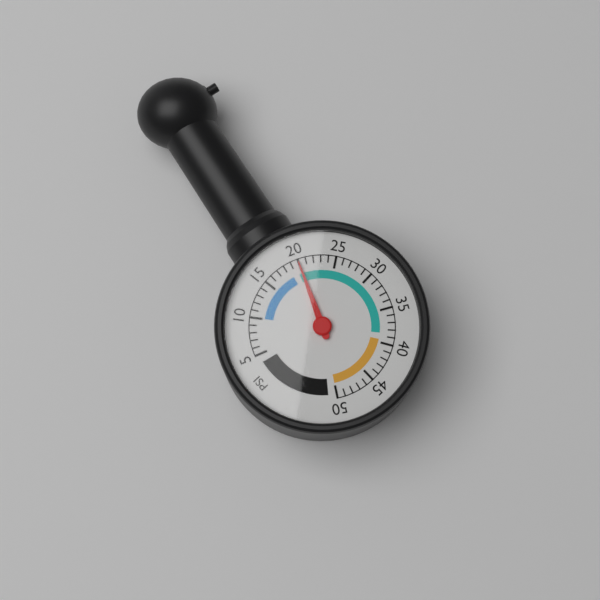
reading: 20 psi
